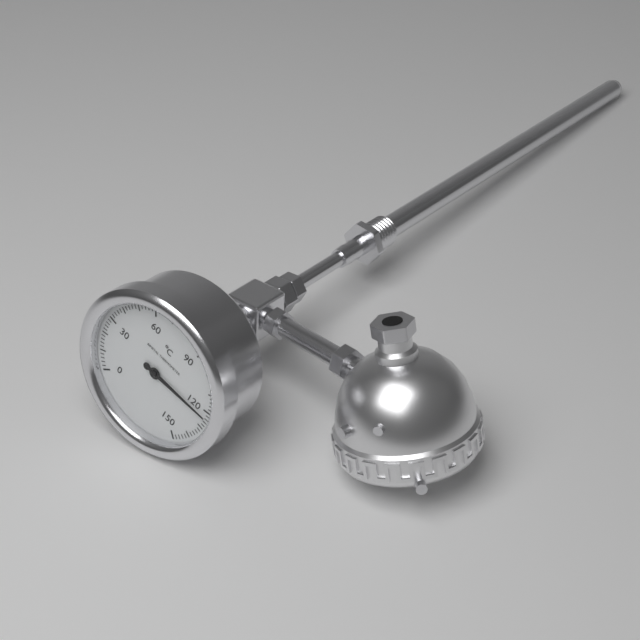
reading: 124 °C
